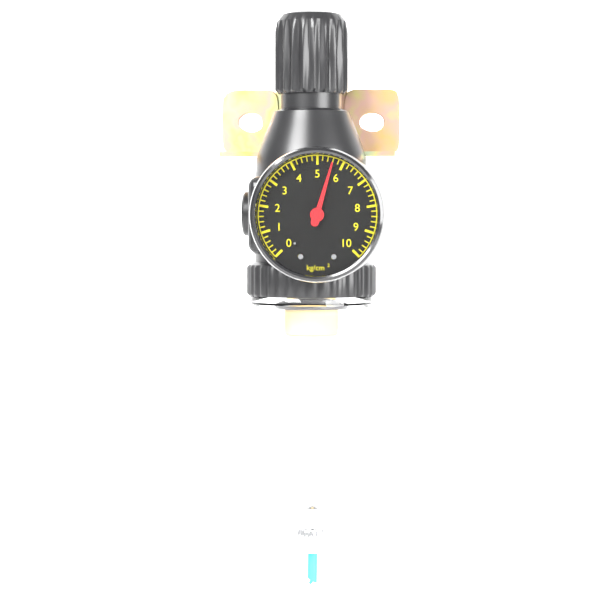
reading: 5.6 kg/cm²
